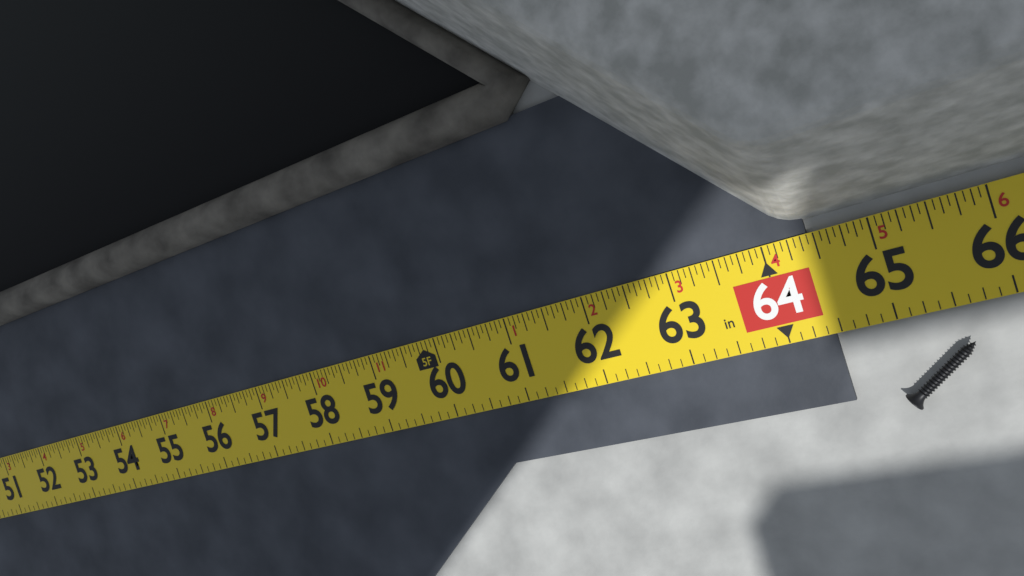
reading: 64.4375 in
